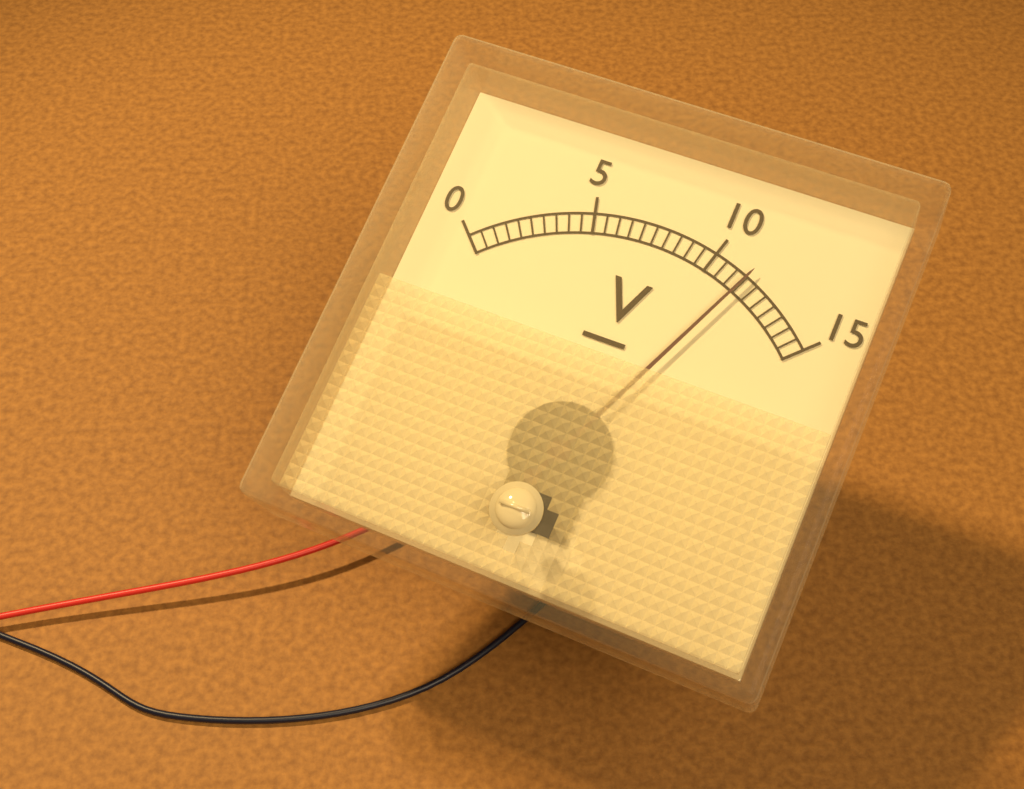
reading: 11.5 V
